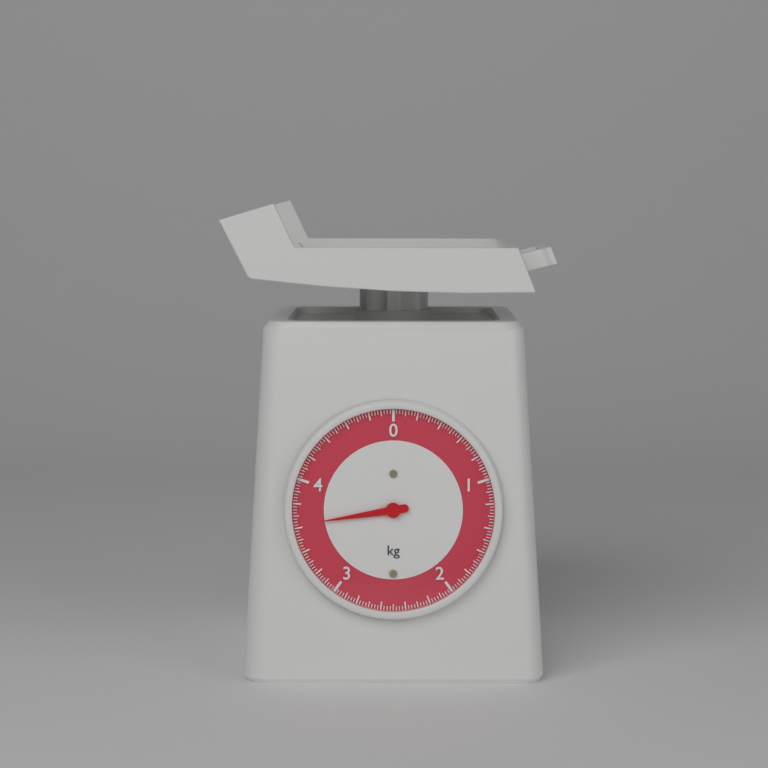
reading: 3.625 kg
